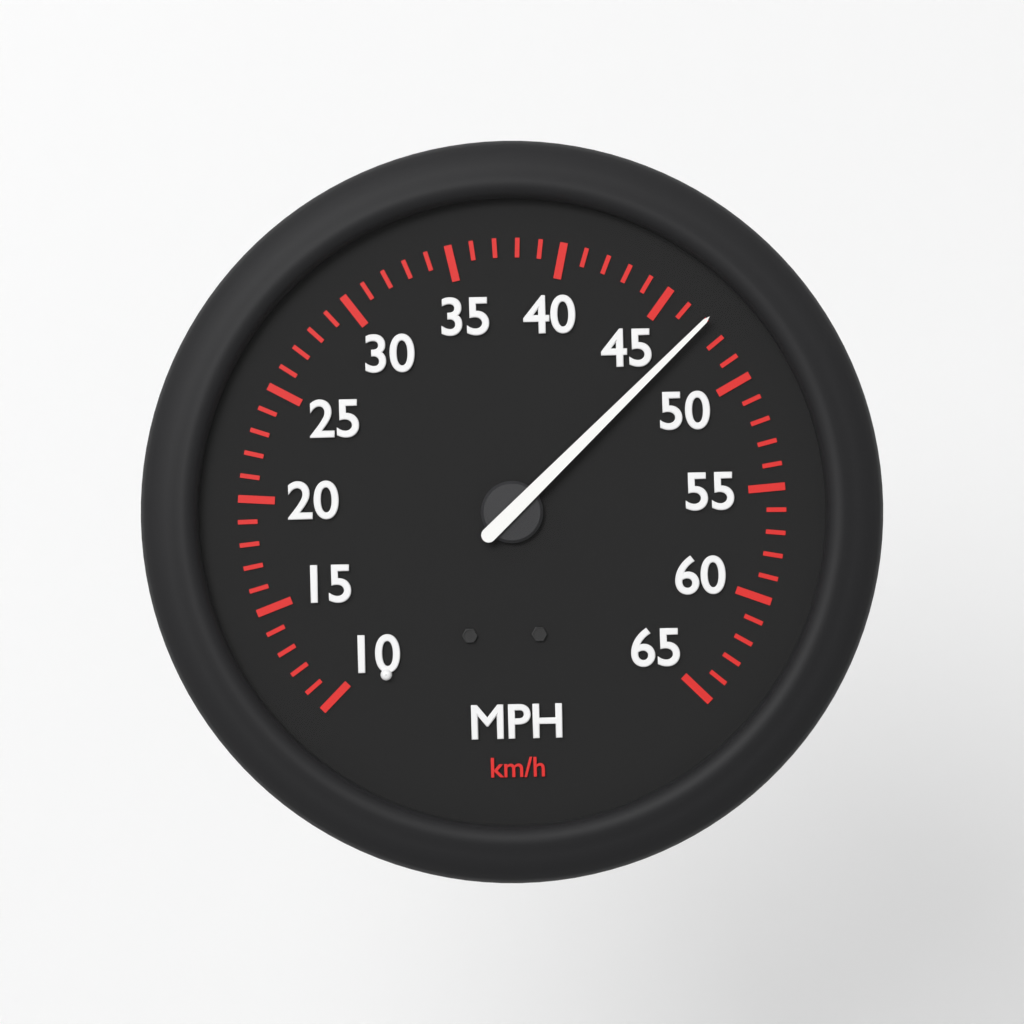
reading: 47 mph
